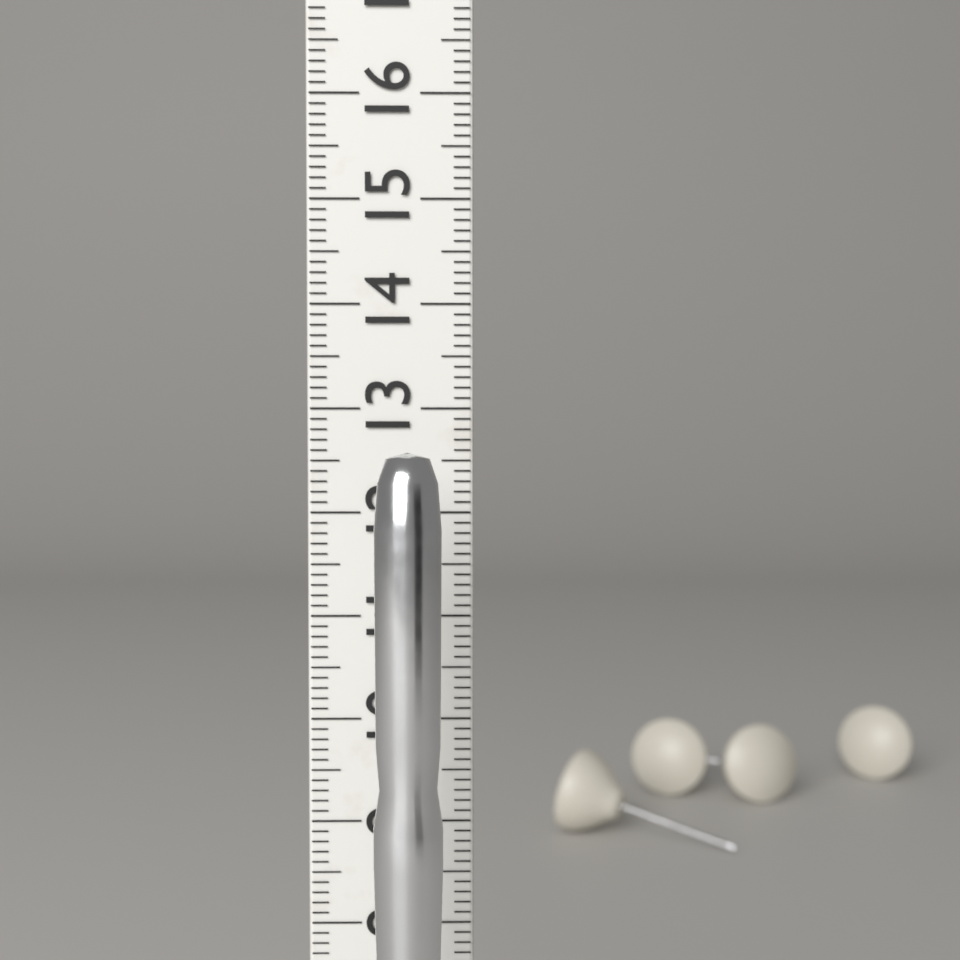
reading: 12.6 cm
